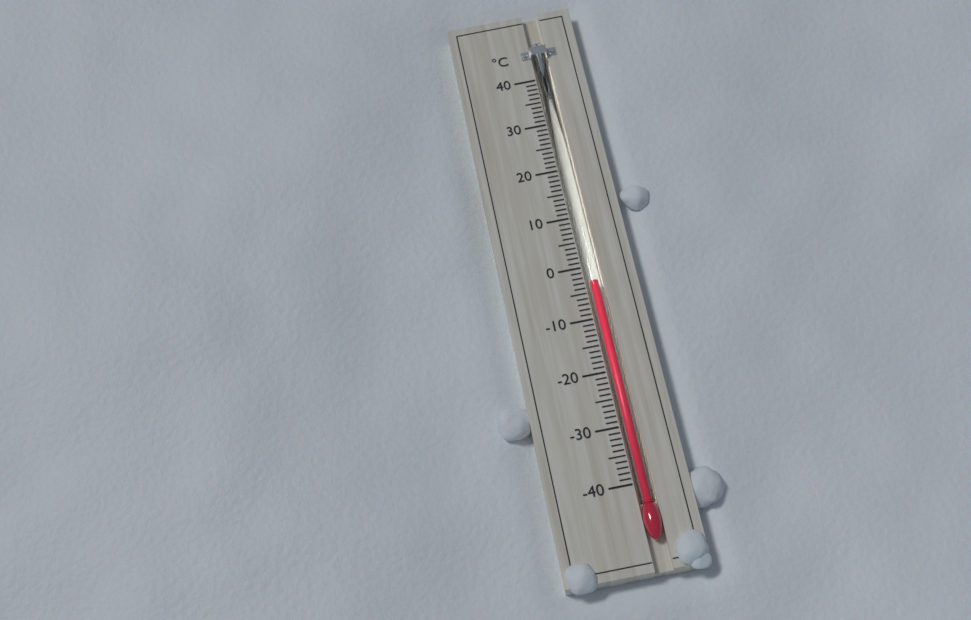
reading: -3 °C
